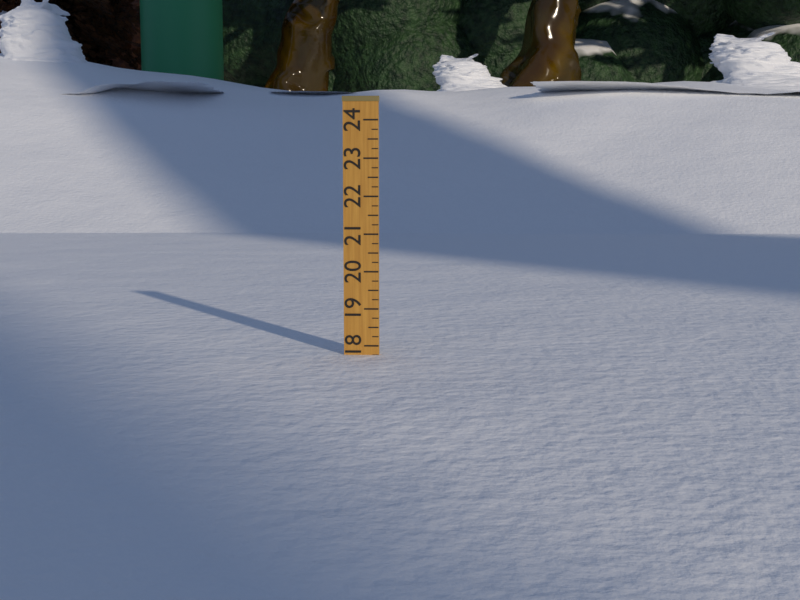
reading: 17.75 (no unit)
